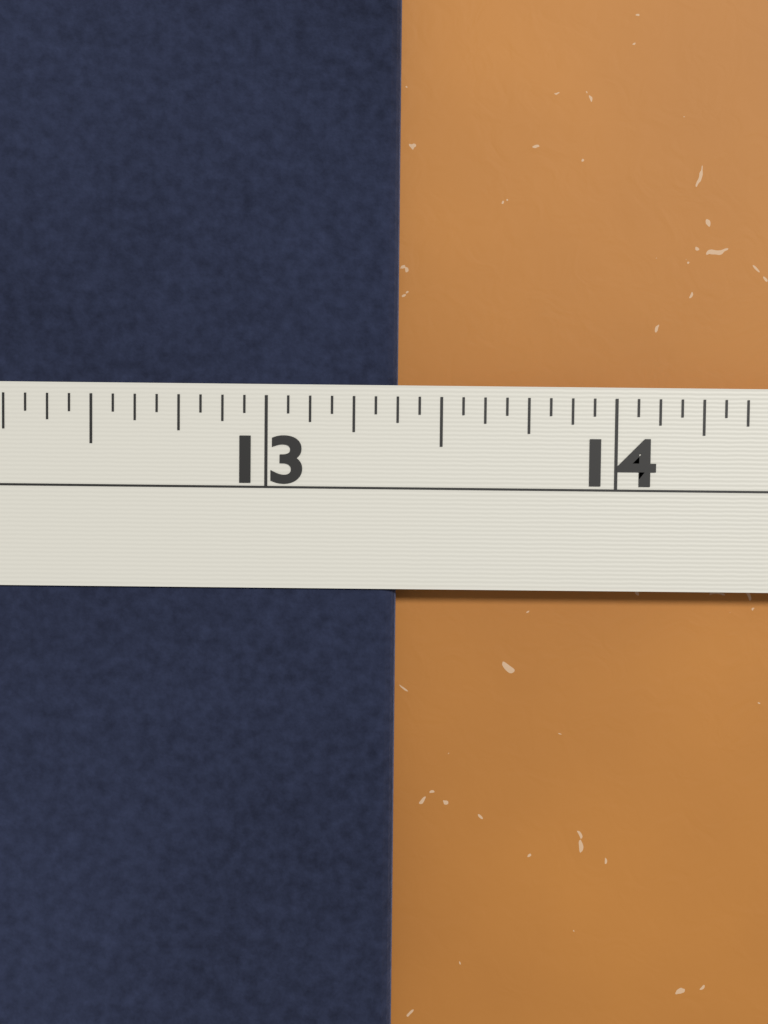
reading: 13.3750 in
